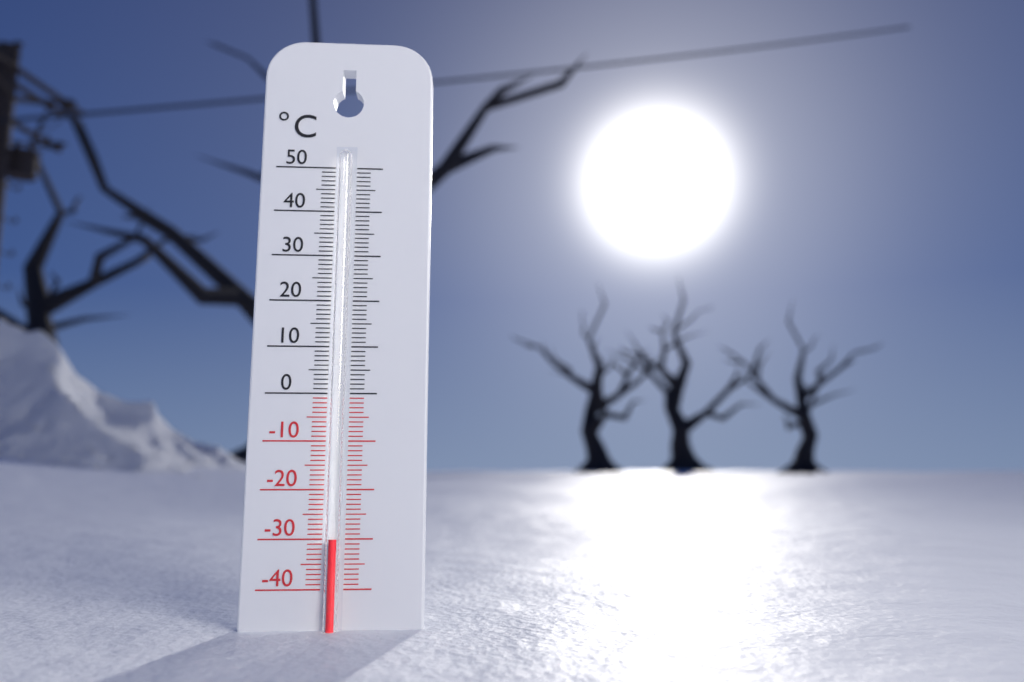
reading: -30 °C
